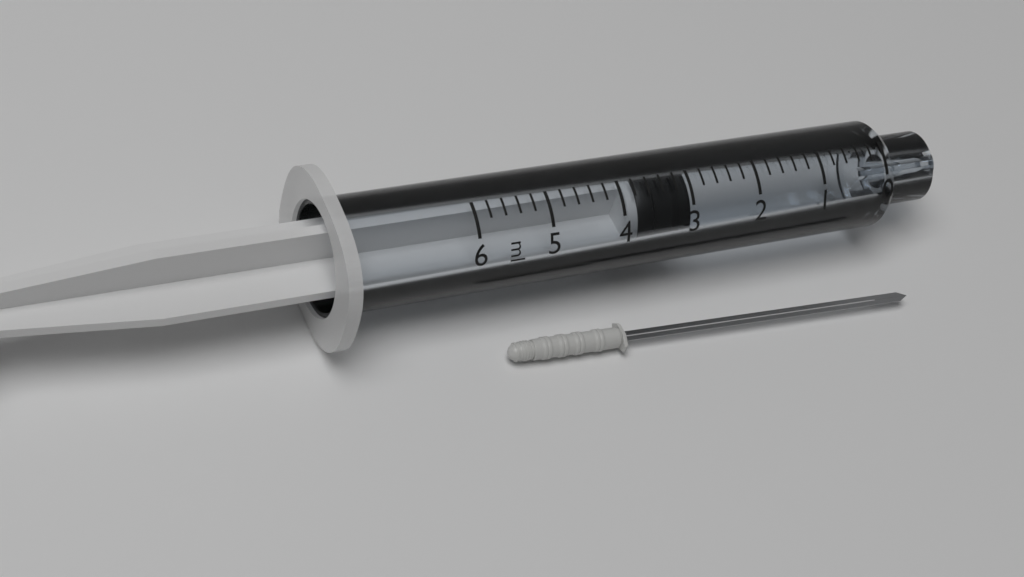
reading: 3.0 ml
